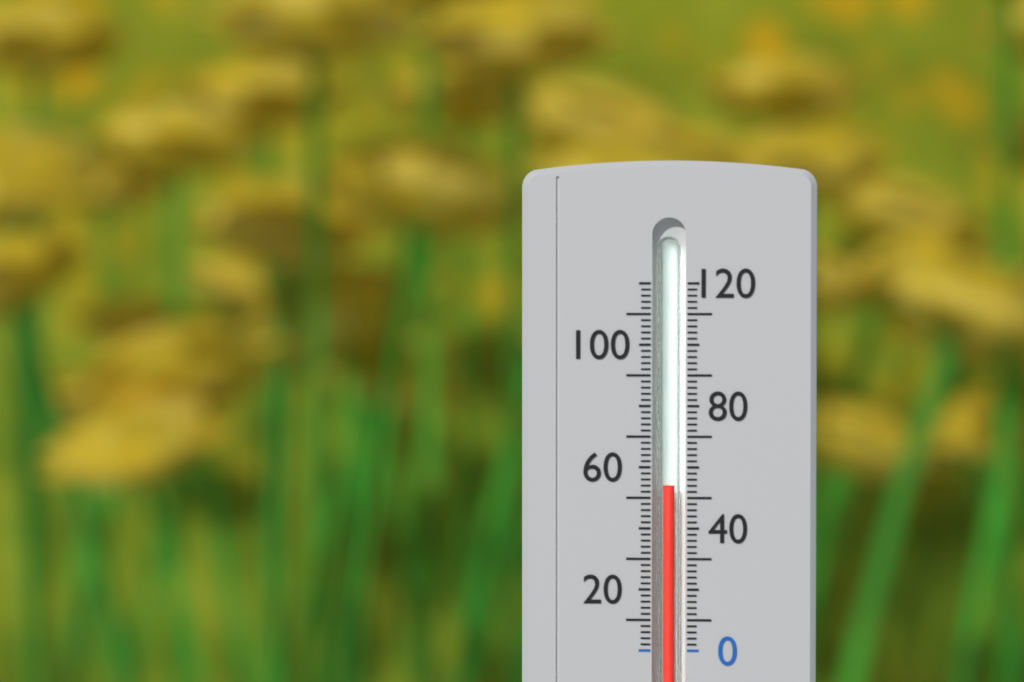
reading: 54 (no unit)
